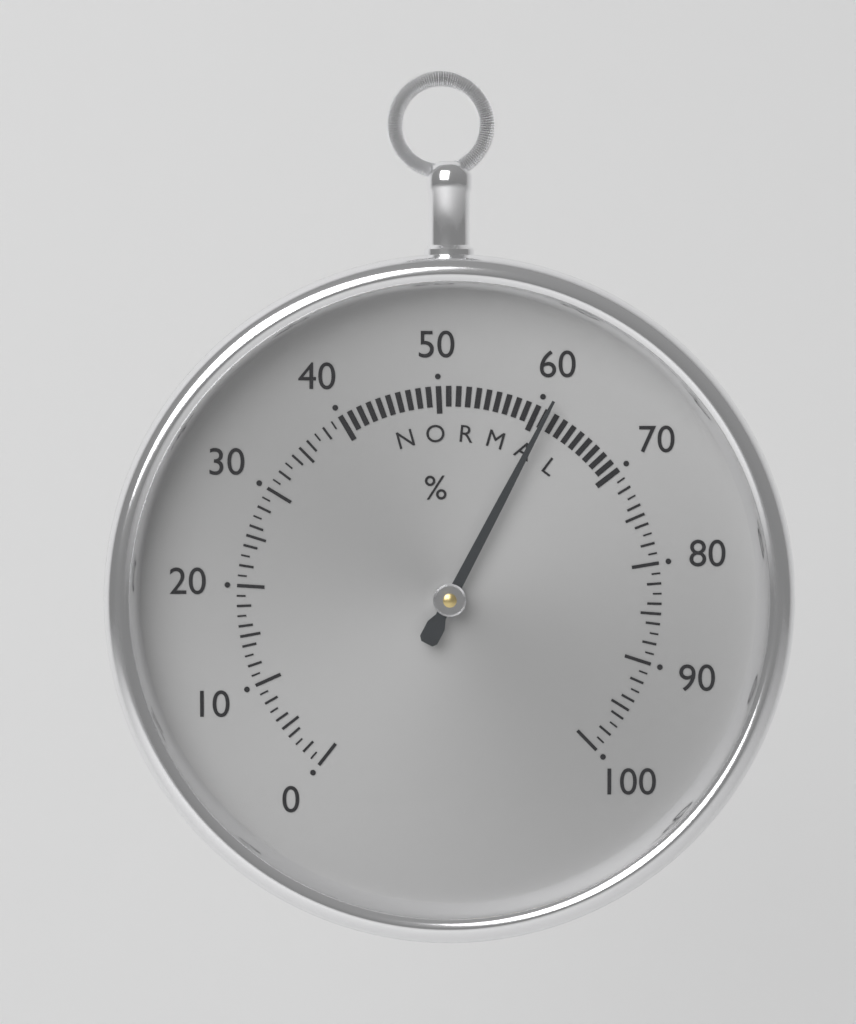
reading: 61 %
